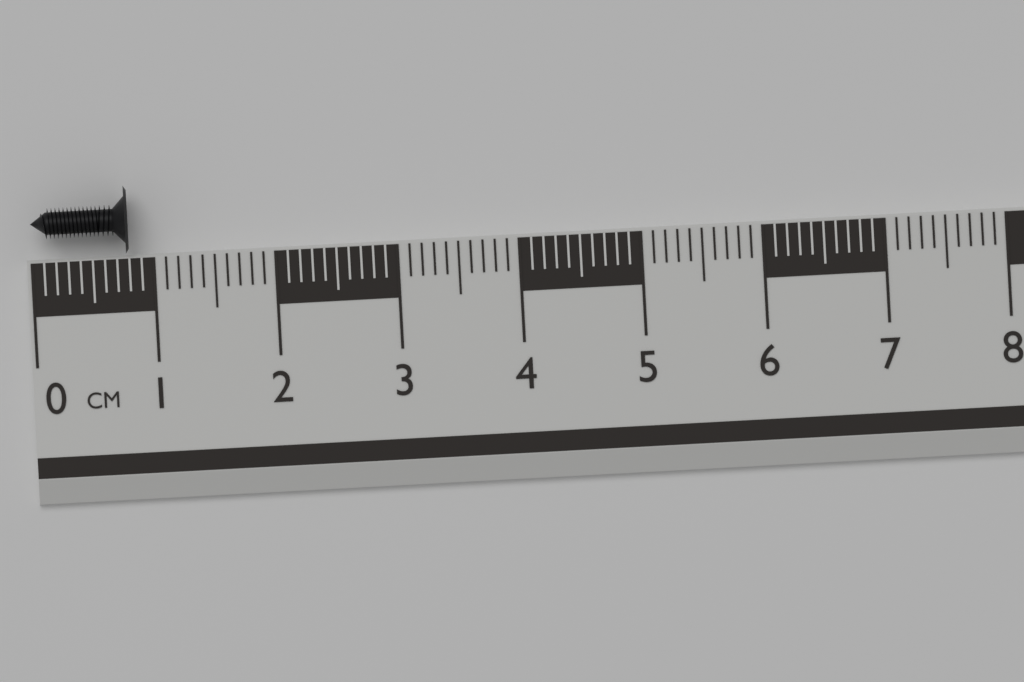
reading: 0.8 cm
